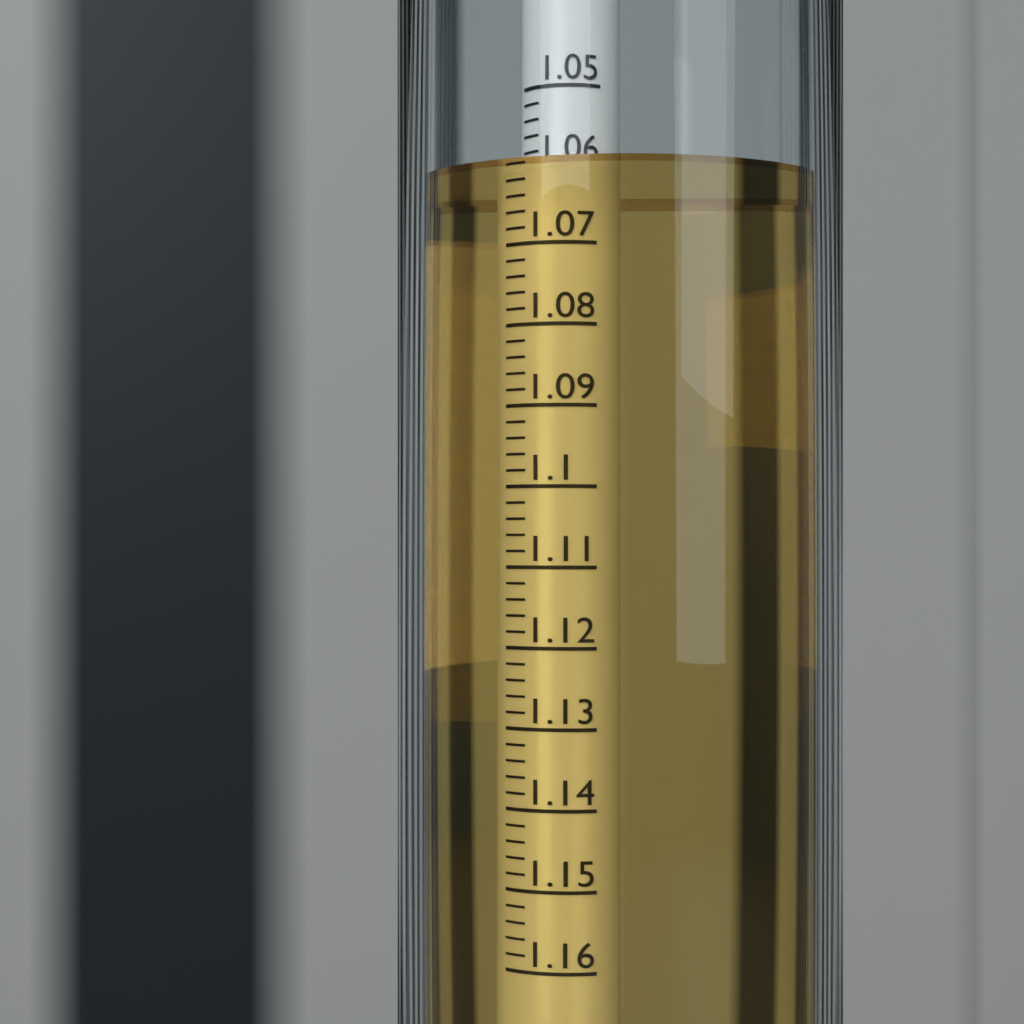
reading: 1.061 (no unit)
